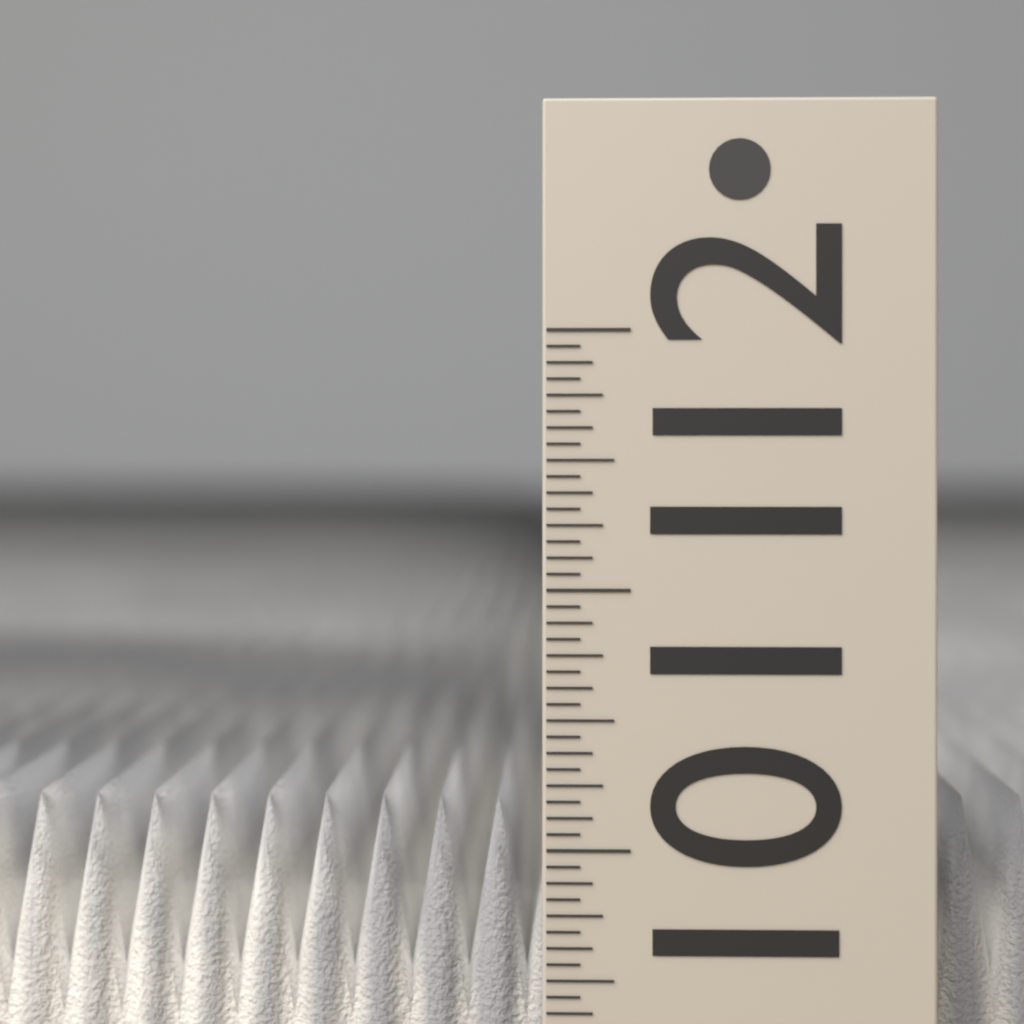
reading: 10.1250 (no unit)
